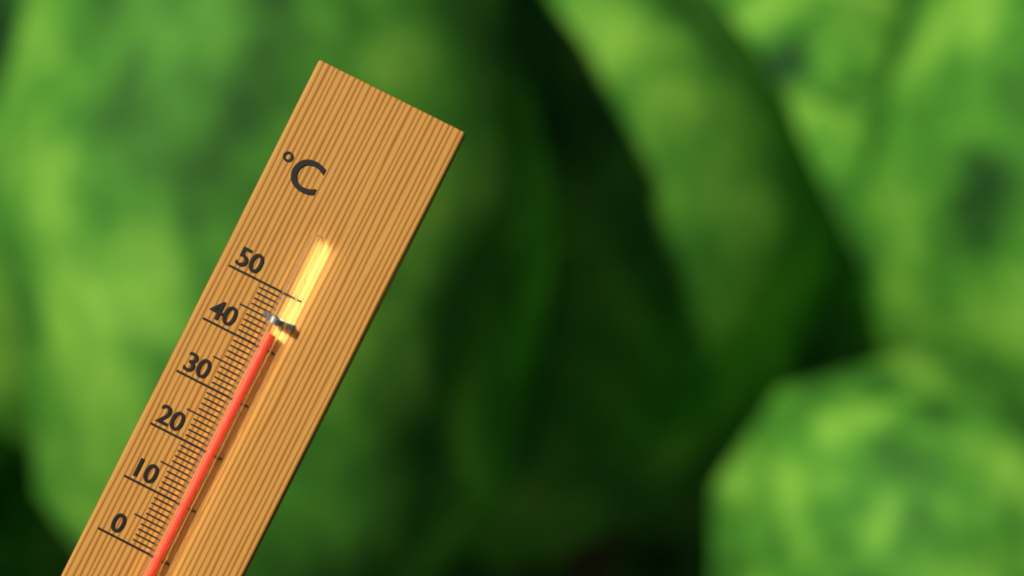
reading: 43 °C
